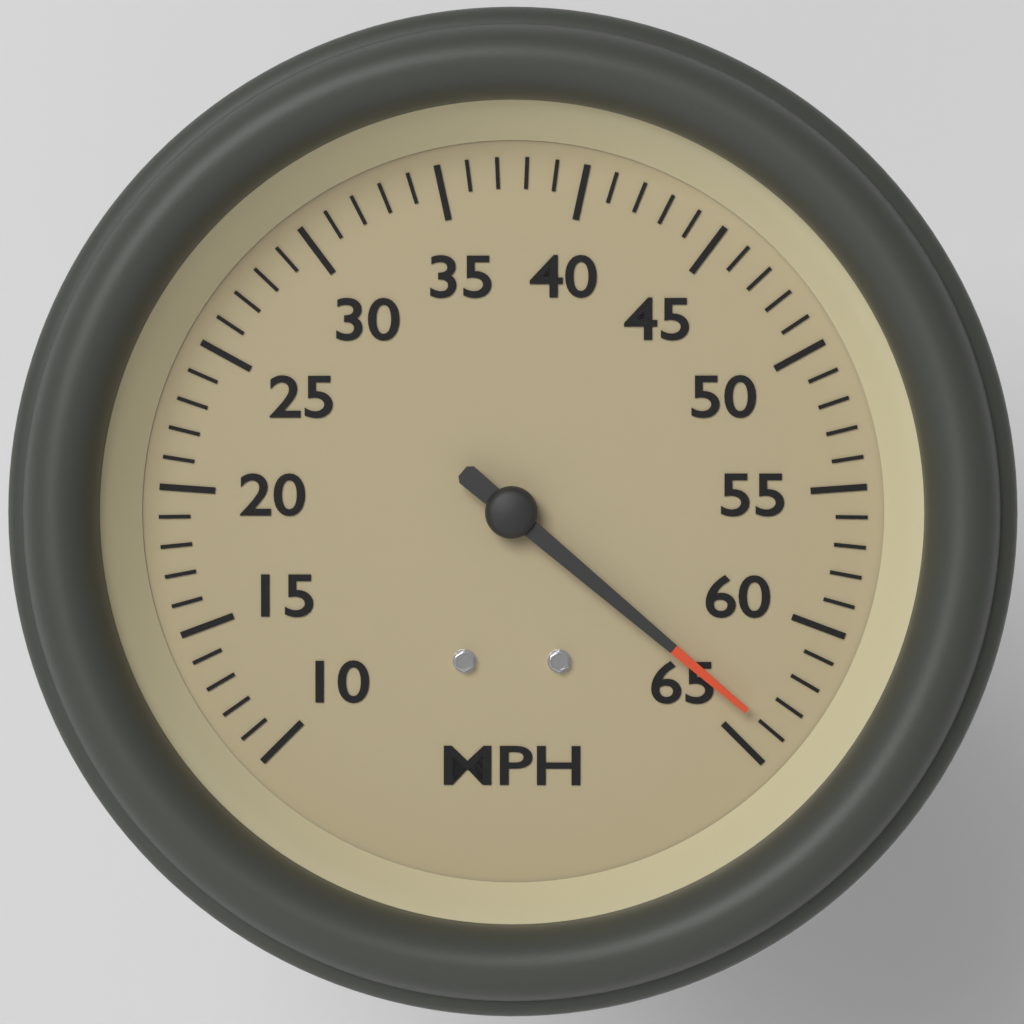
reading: 64 MPH
